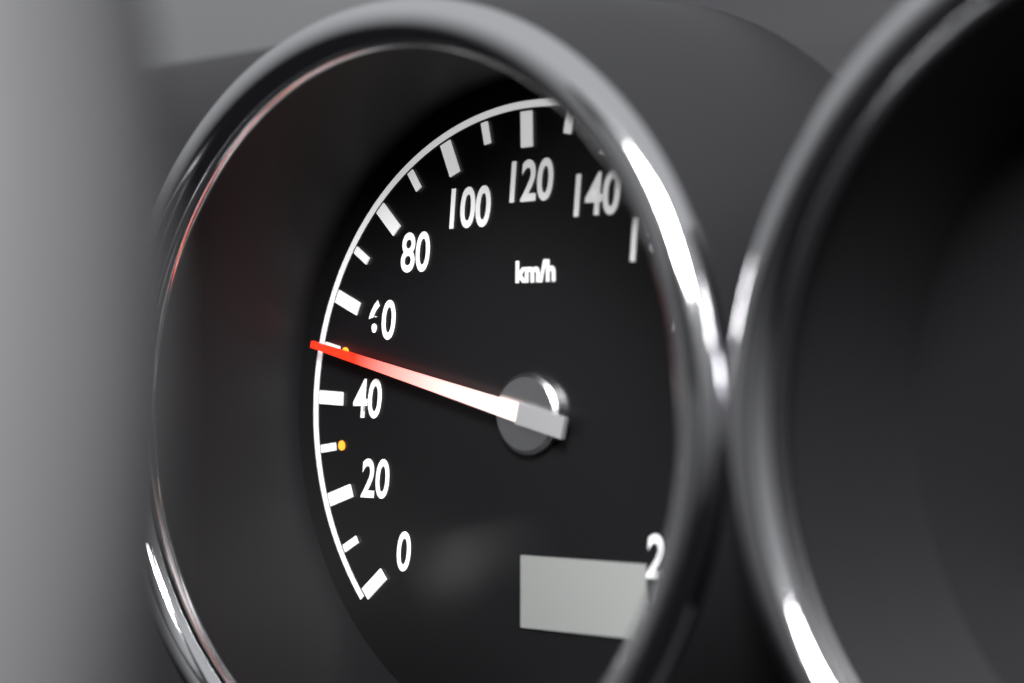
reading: 50 km/h
